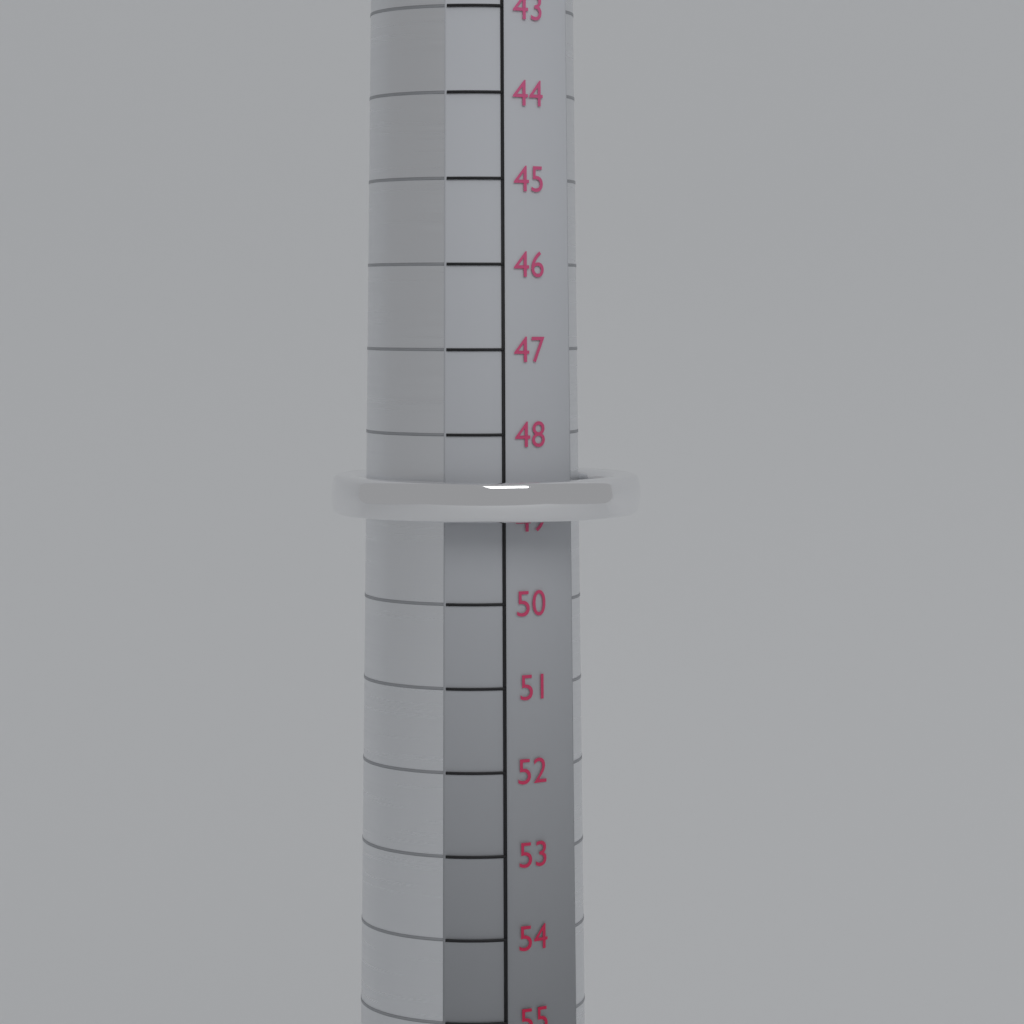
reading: 49 mm
